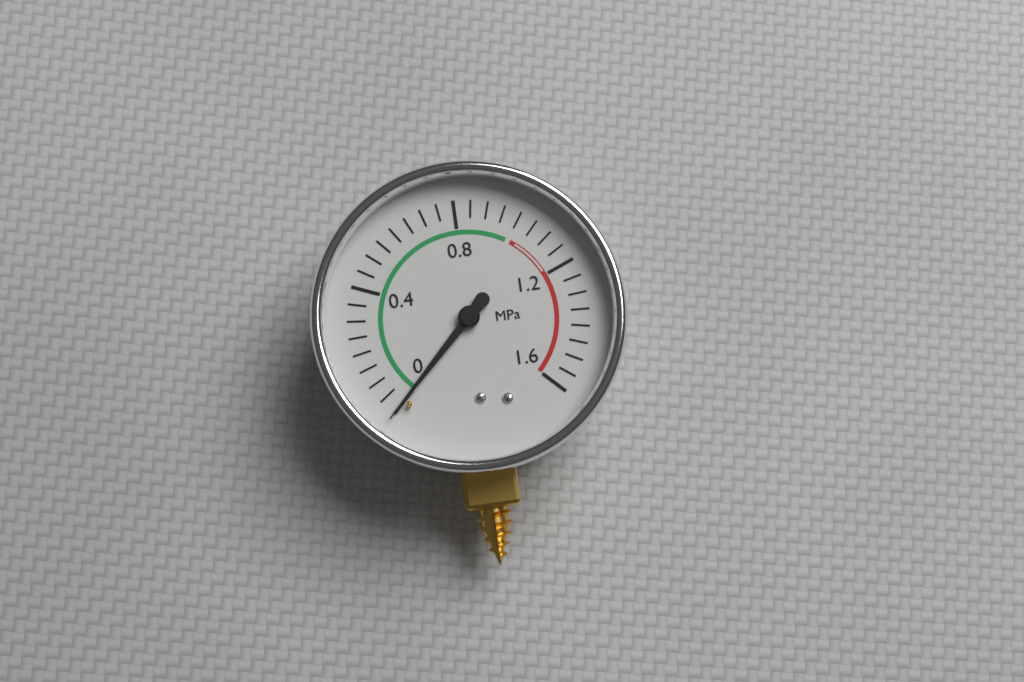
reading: 0.00 MPa
